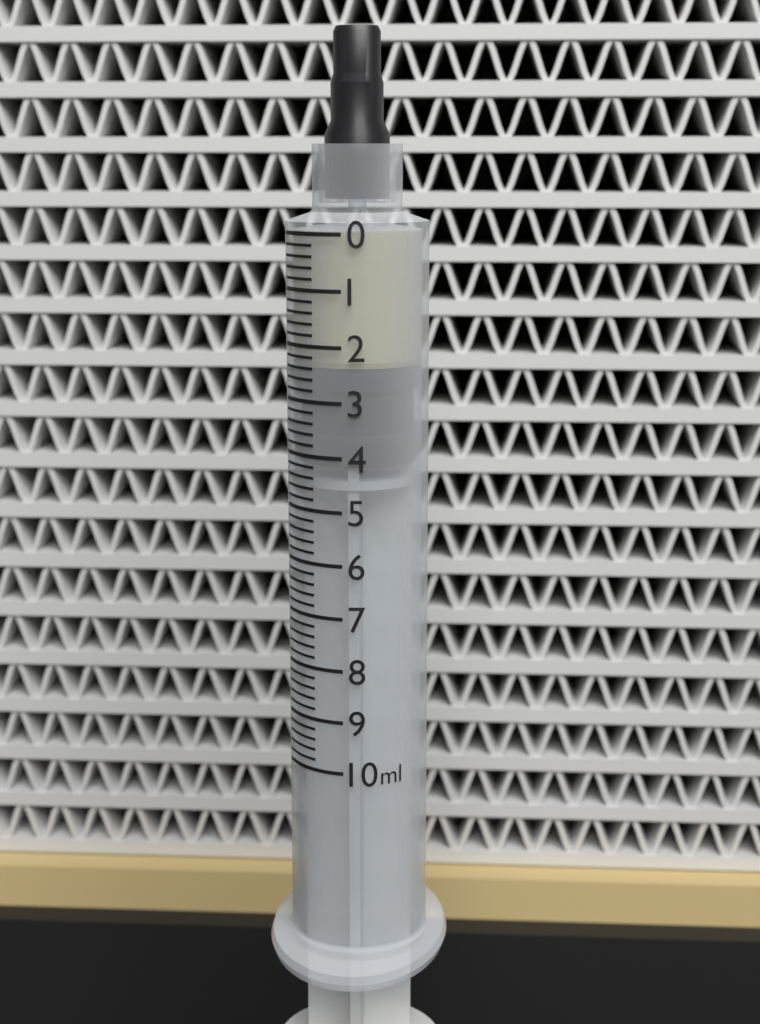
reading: 2.4 ml
